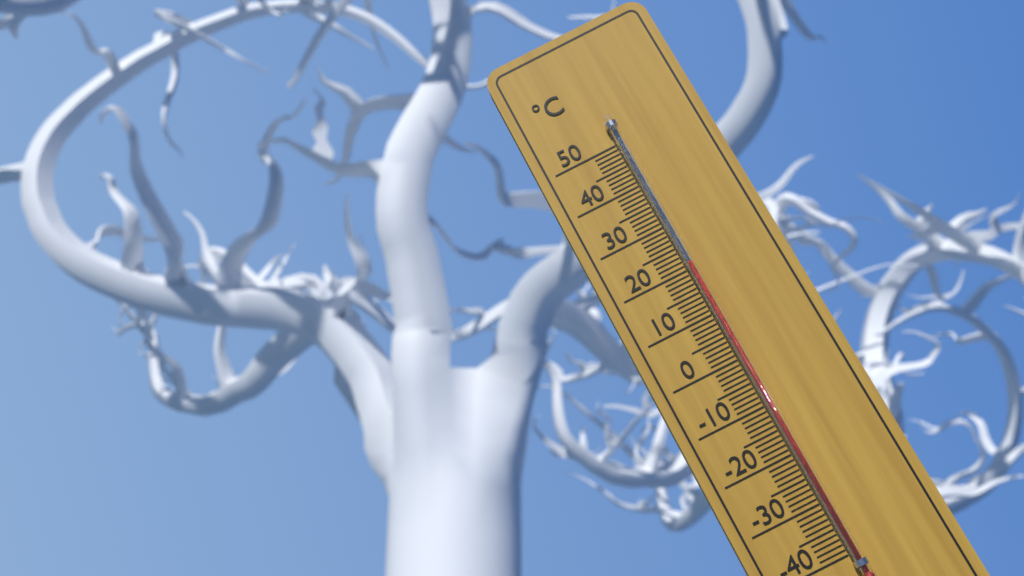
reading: 21 °C
